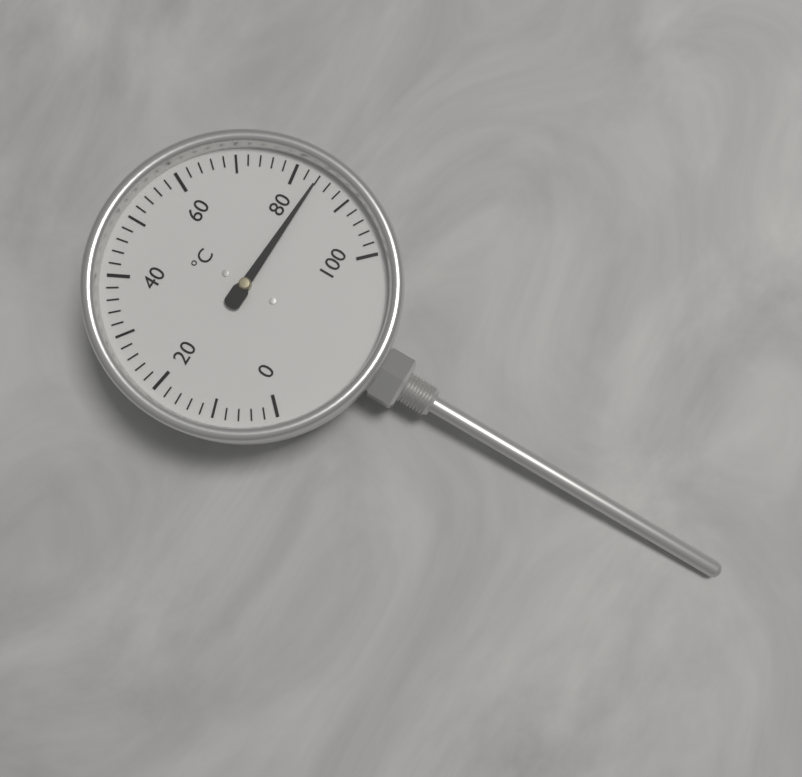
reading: 84 °C
